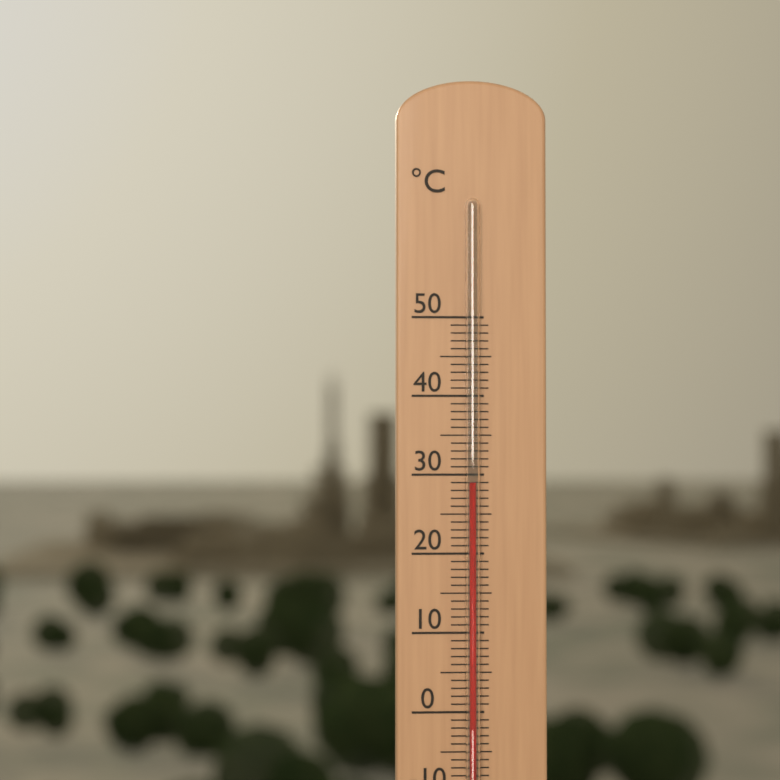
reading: 29 °C
